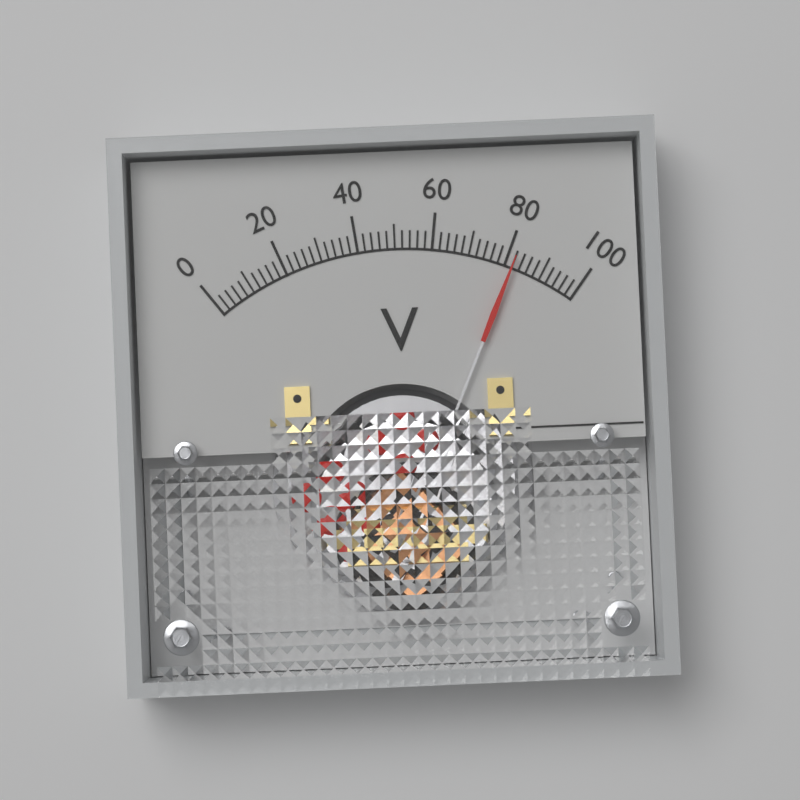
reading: 82 V
